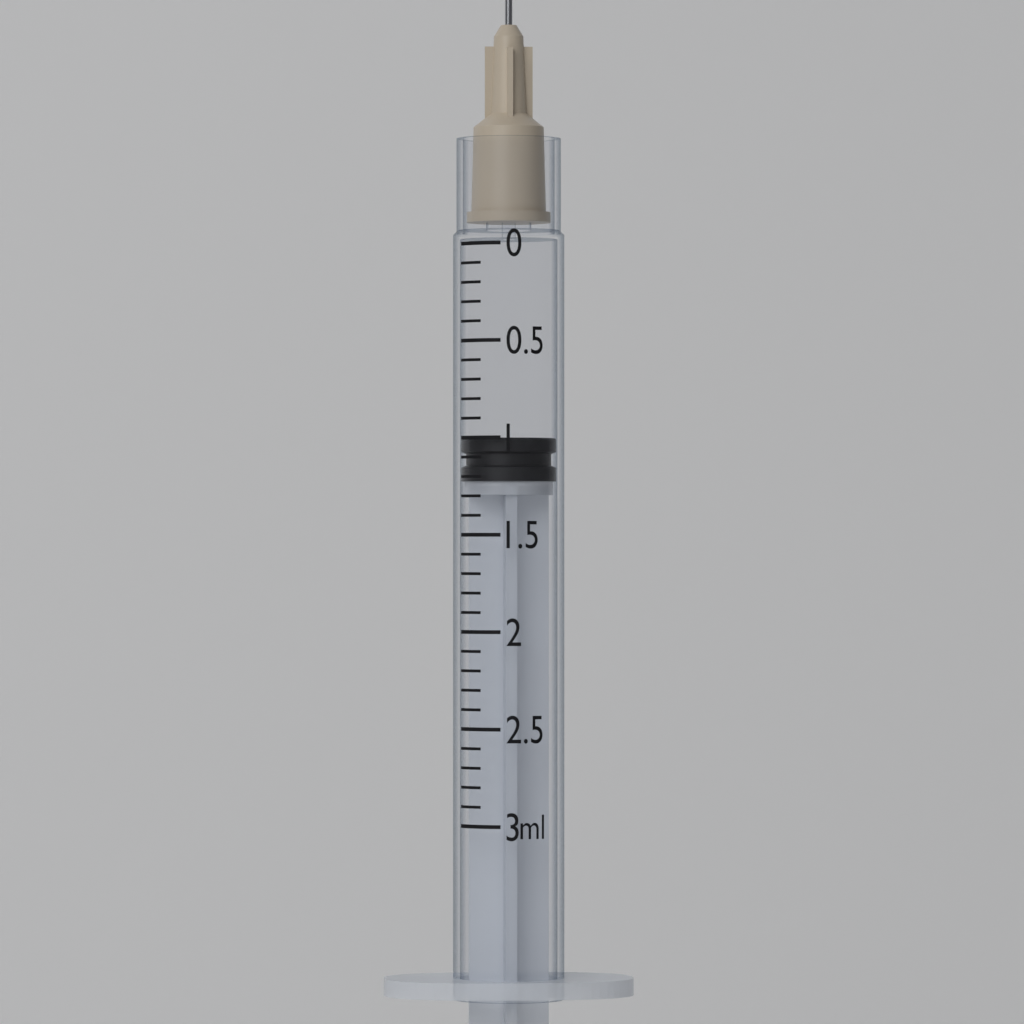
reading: 1.0 ml
